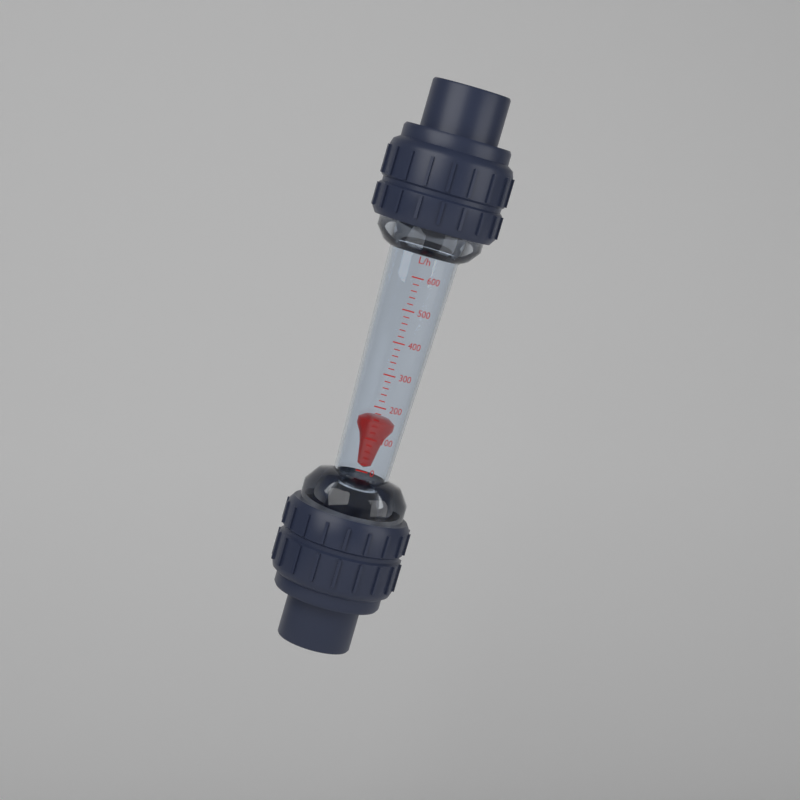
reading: 160 L/h
